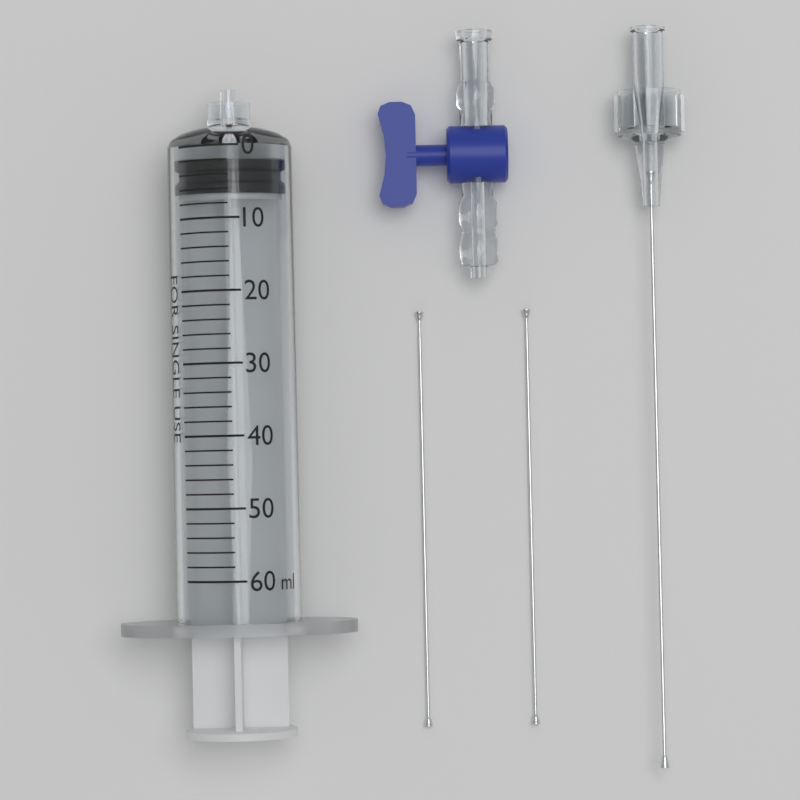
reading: 2 ml
